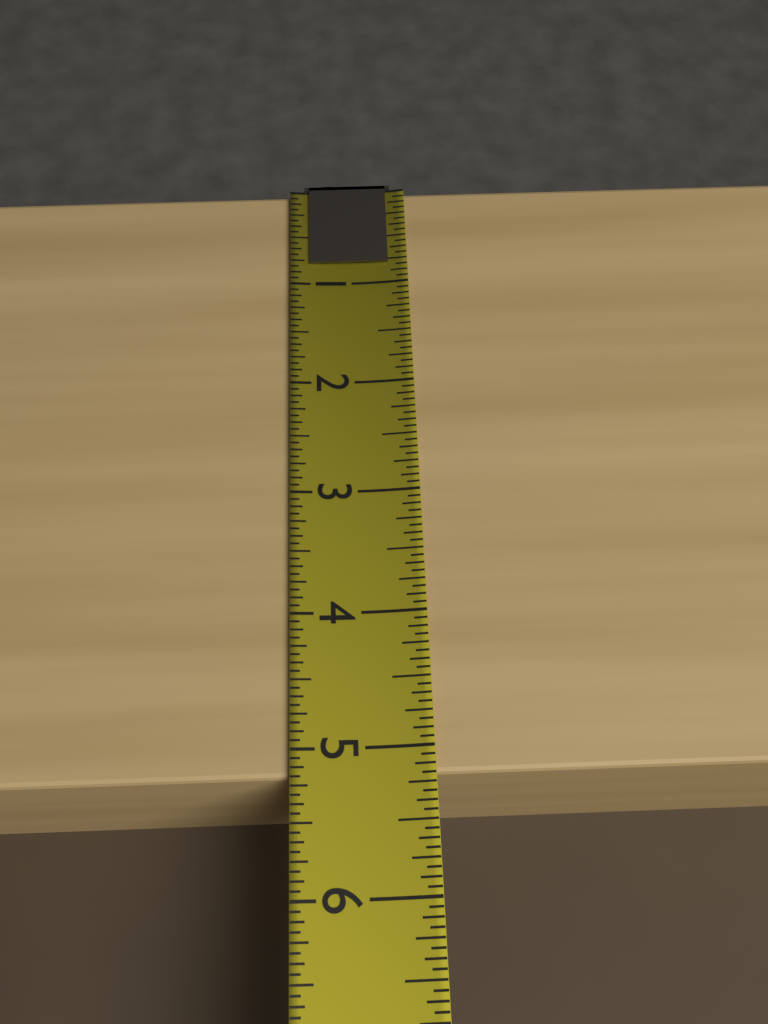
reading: 5.1875 (no unit)
